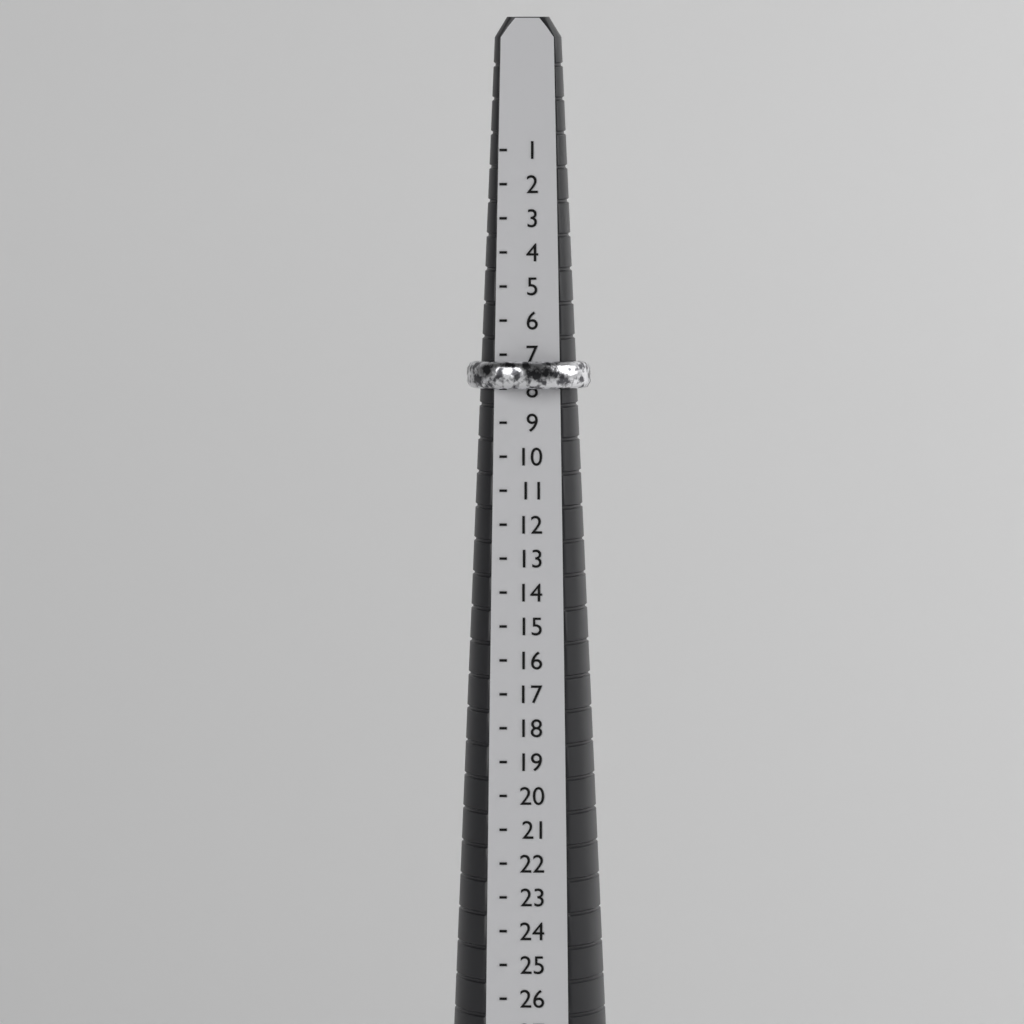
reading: 8 (no unit)
